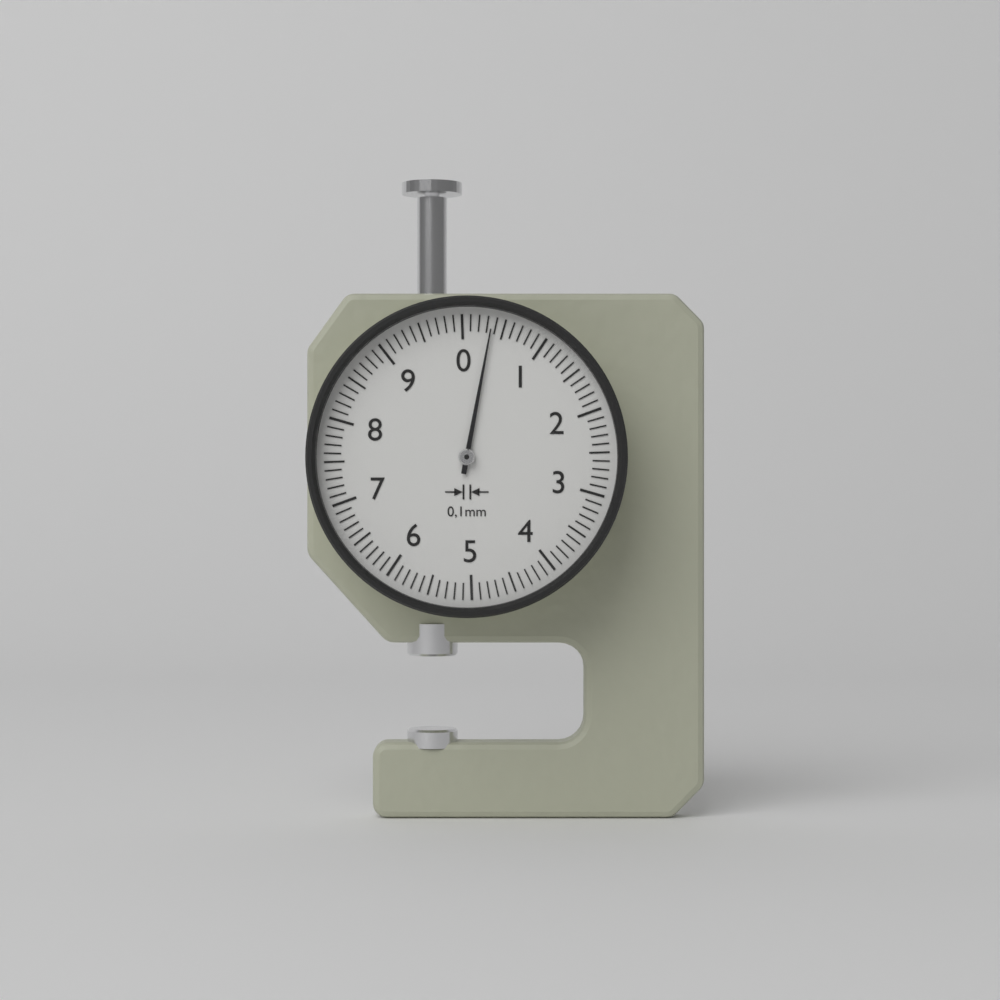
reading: 0.35 mm
